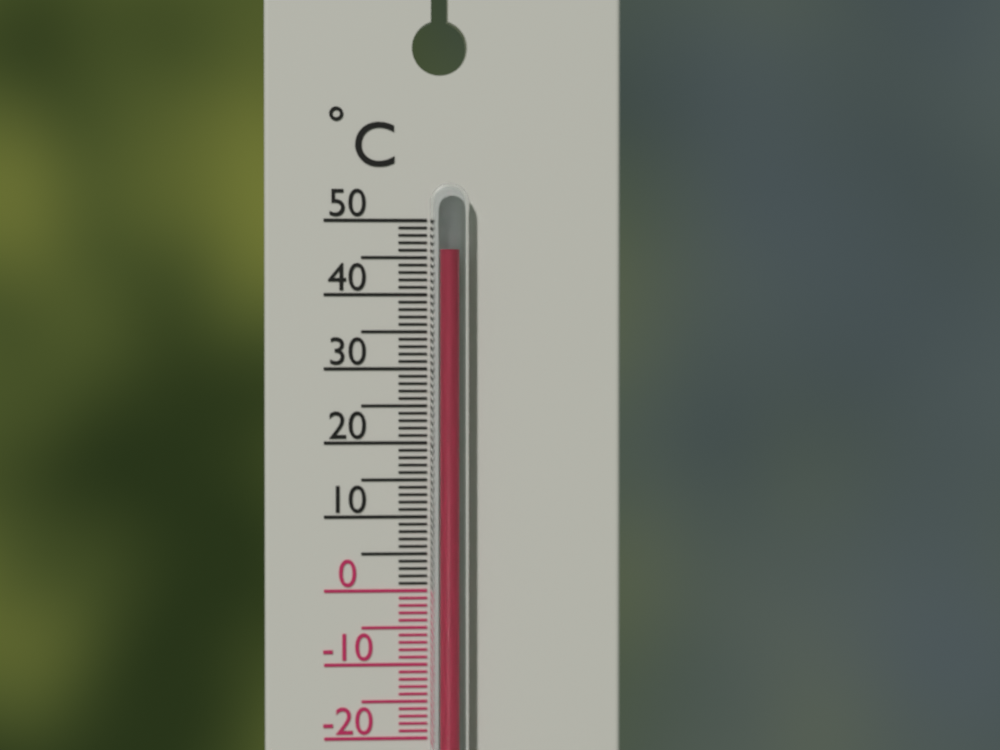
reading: 46 °C
